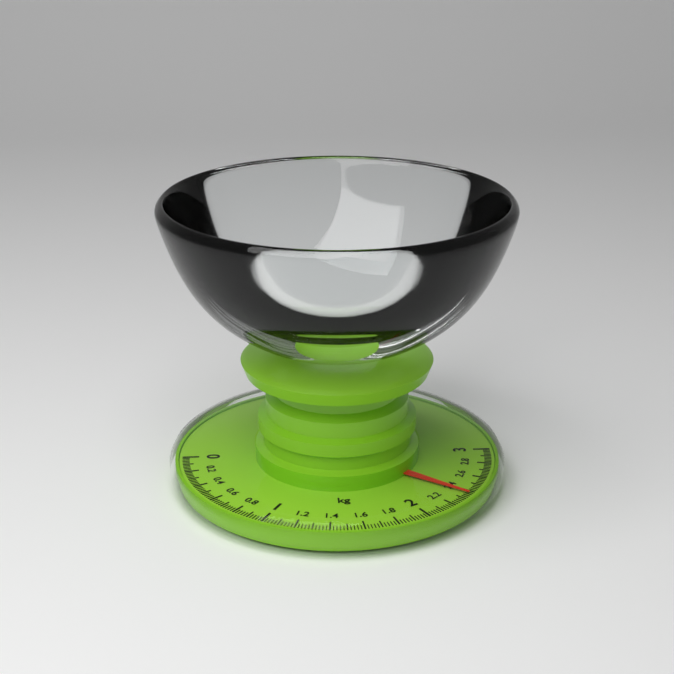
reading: 2.36 kg
